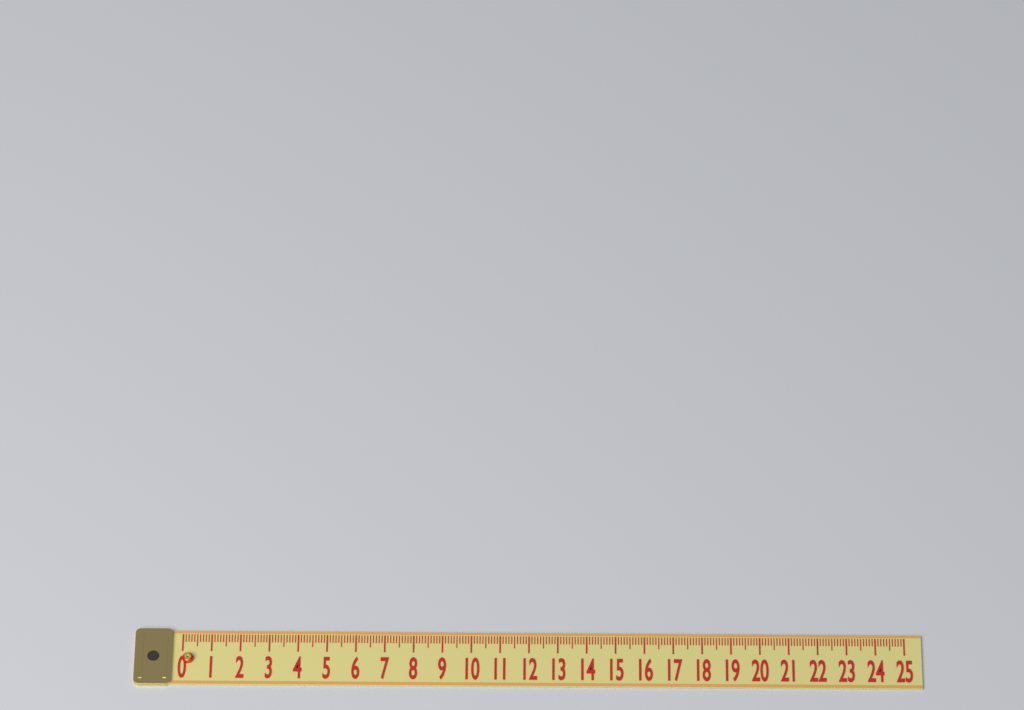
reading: 0.4 (no unit)
